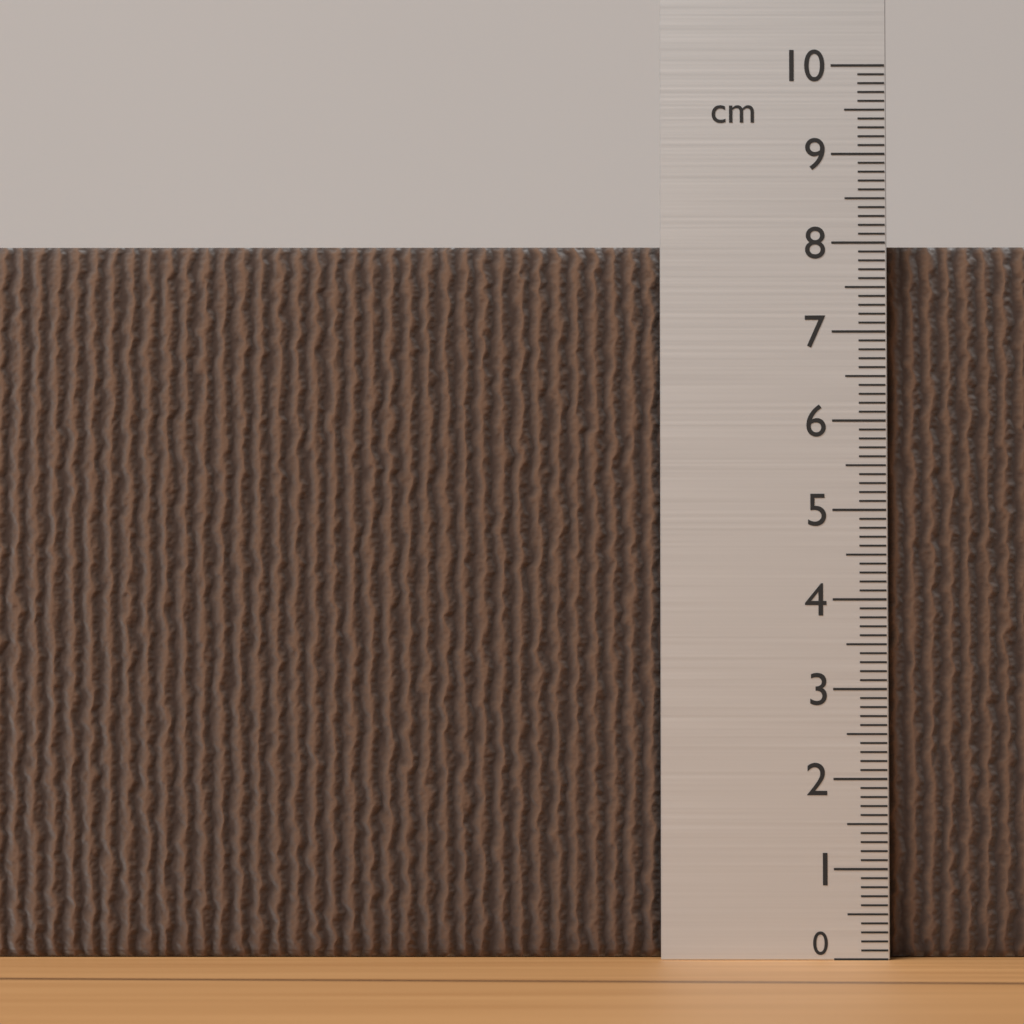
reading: 8.0 cm
